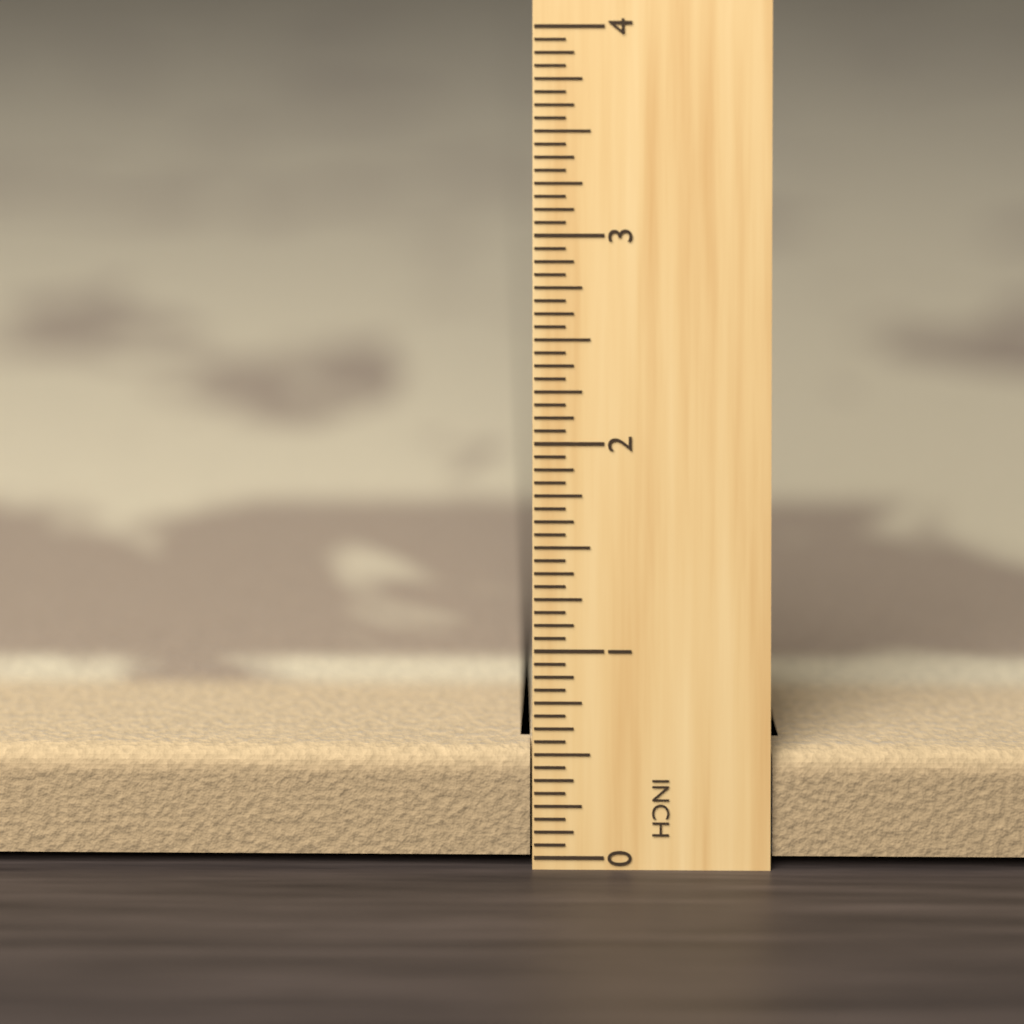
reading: 0.5000 in
